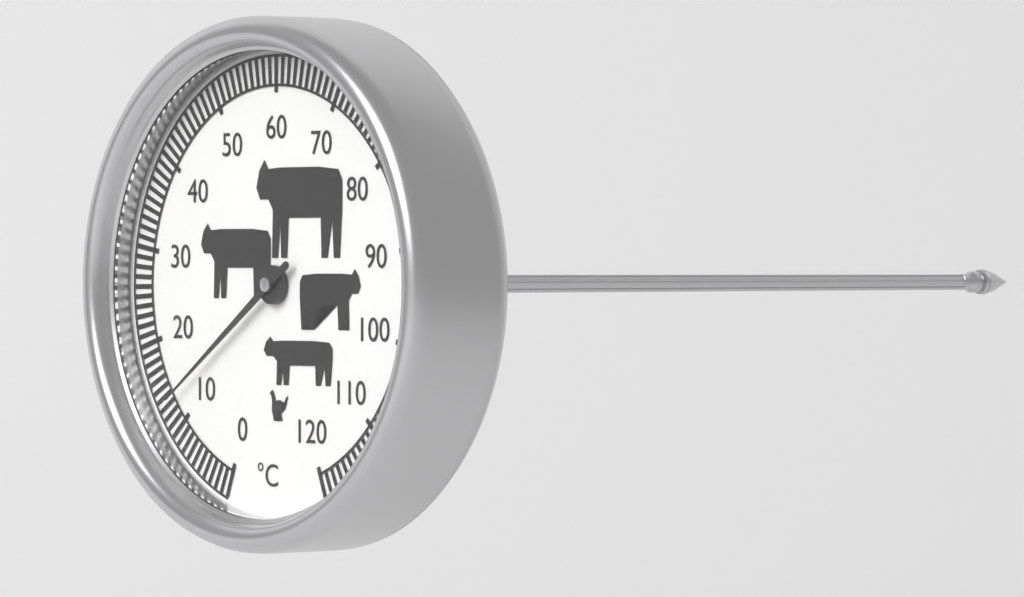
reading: 13 °C
